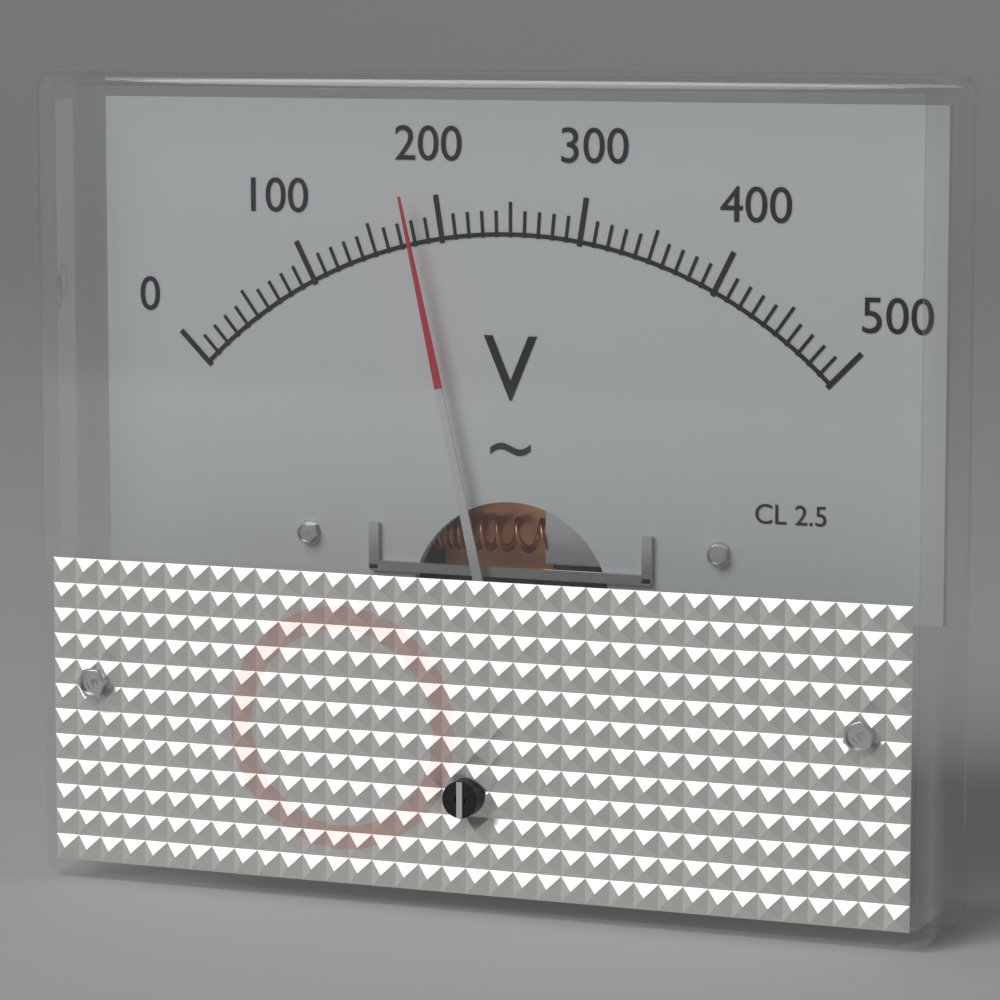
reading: 180 V
